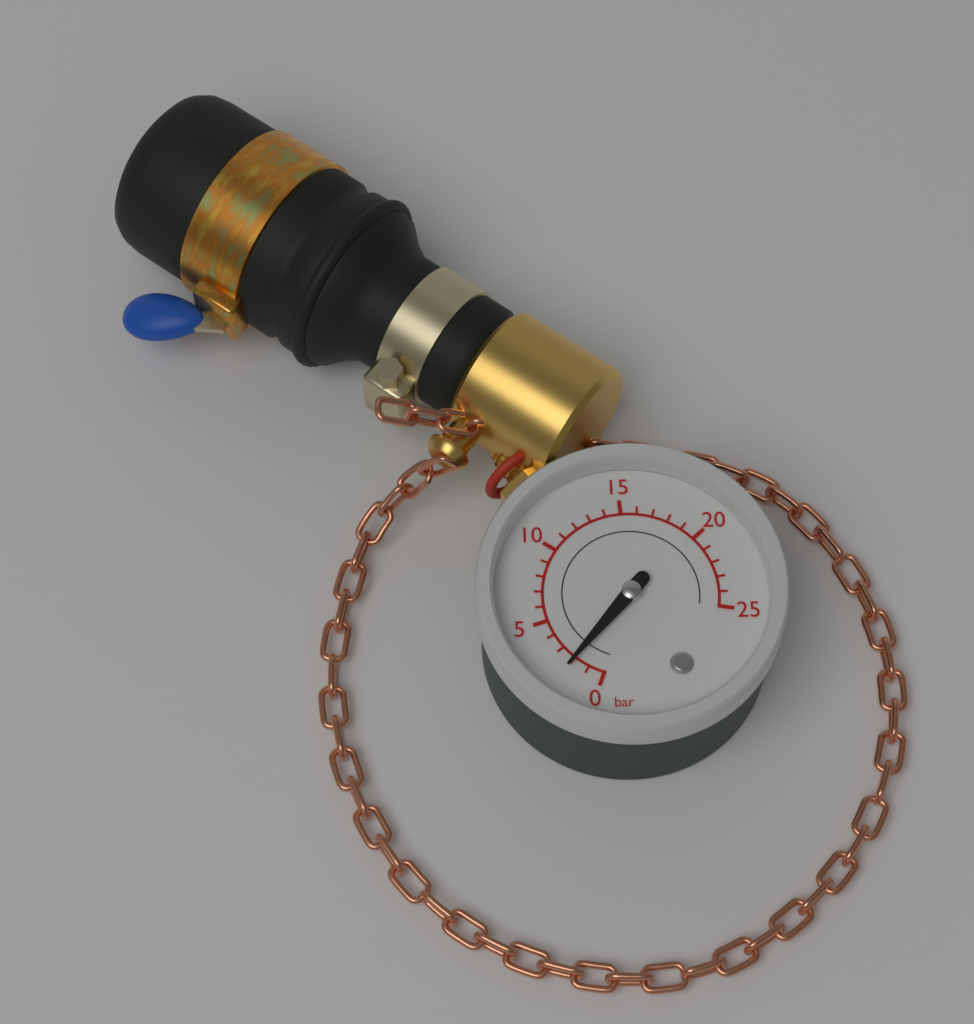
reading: 2 bar
